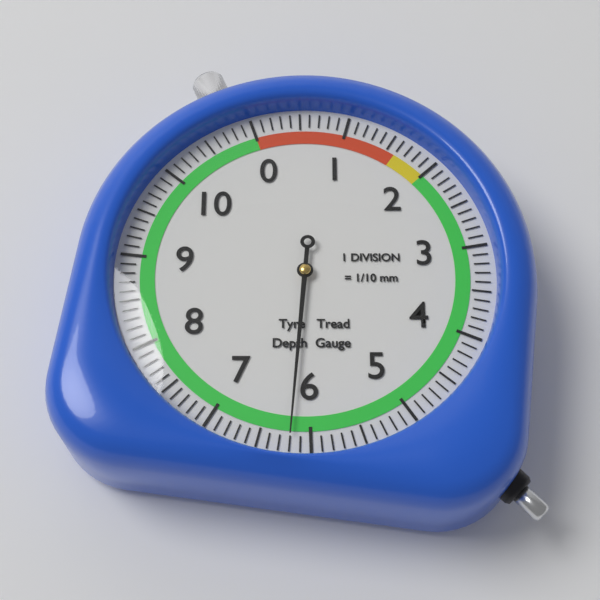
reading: 6.2 mm
